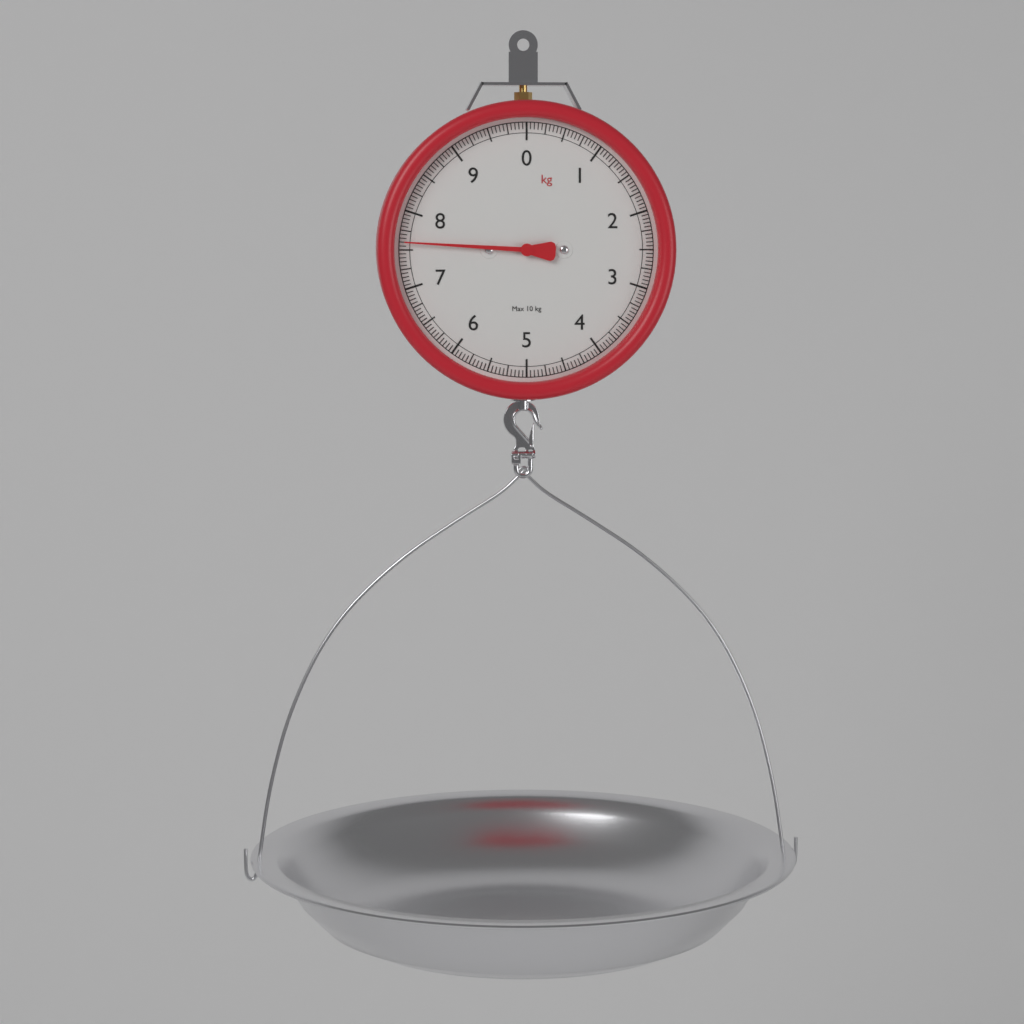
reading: 7.60 kg
